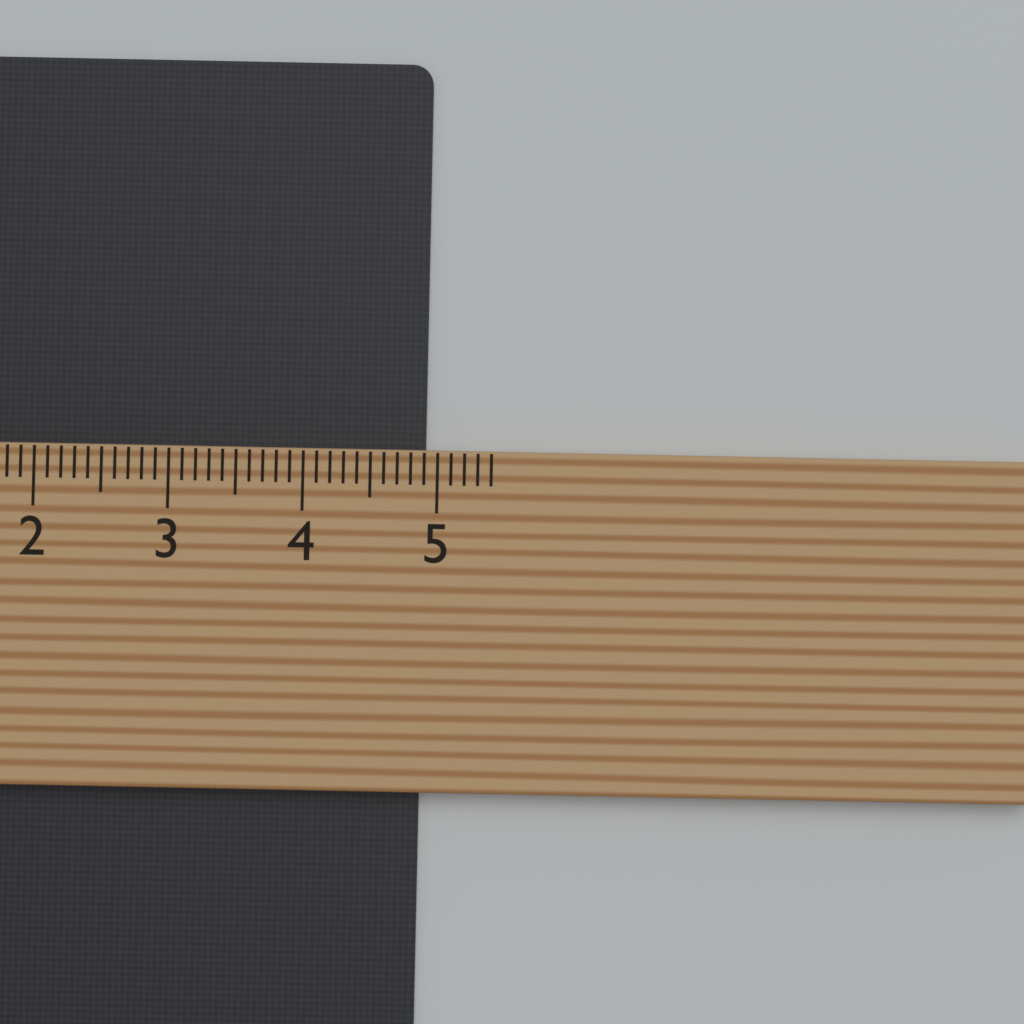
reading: 4.9 cm
